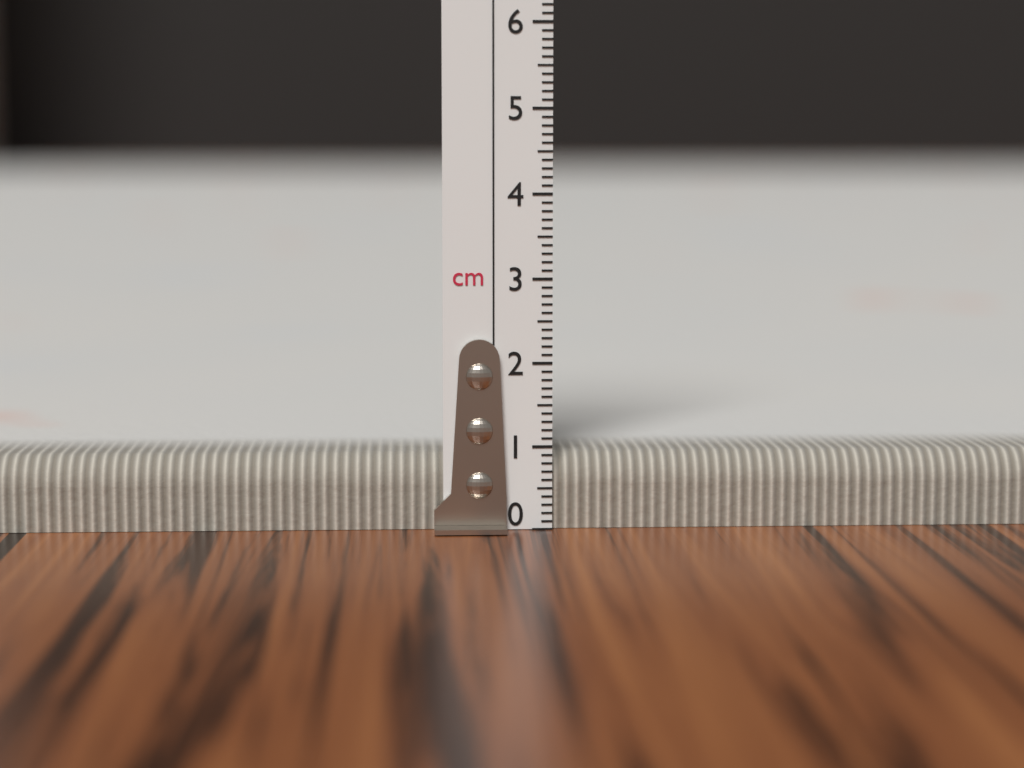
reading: 0.9 cm
